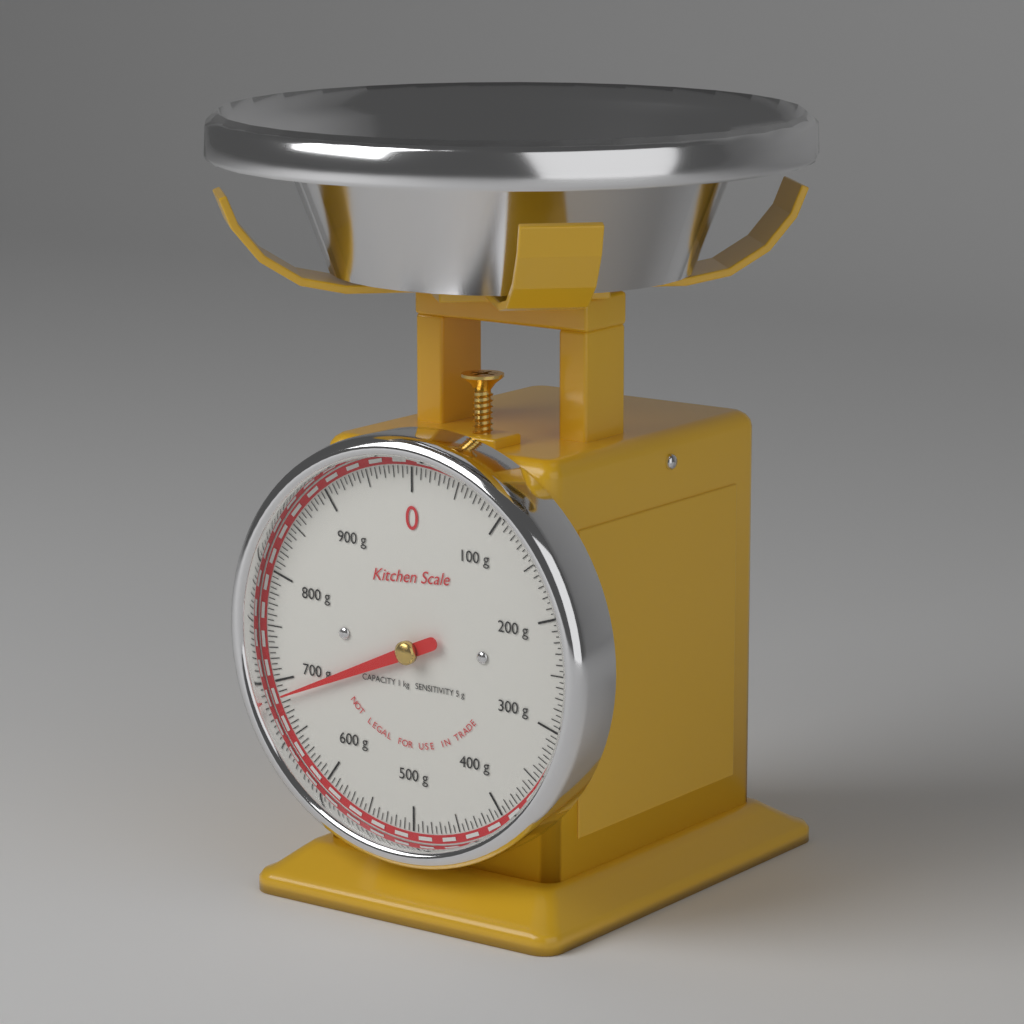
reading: 685 g
